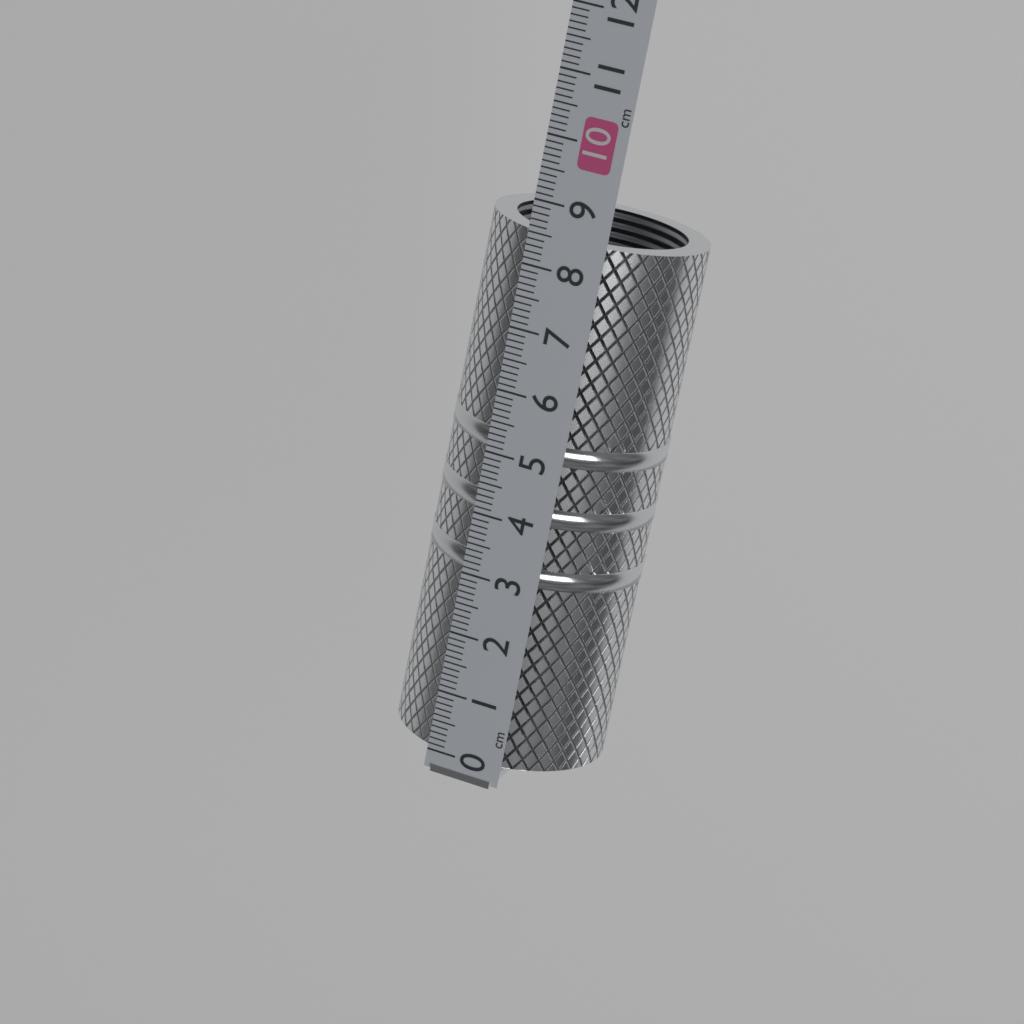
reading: 8.5 cm
